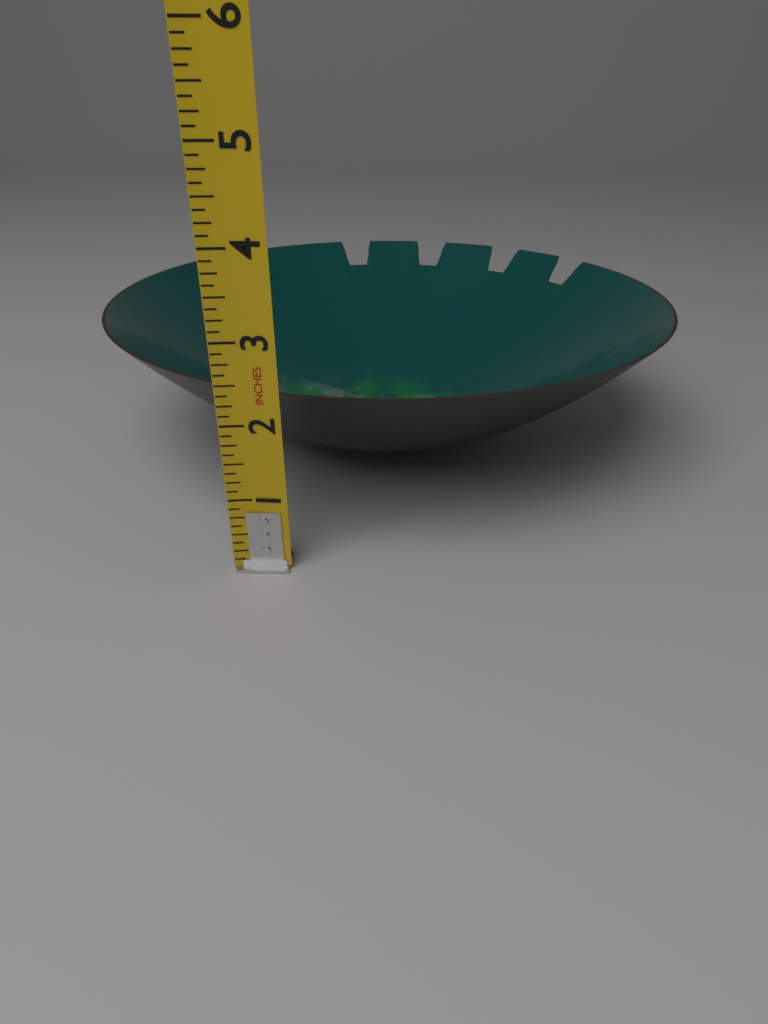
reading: 2.375 in
